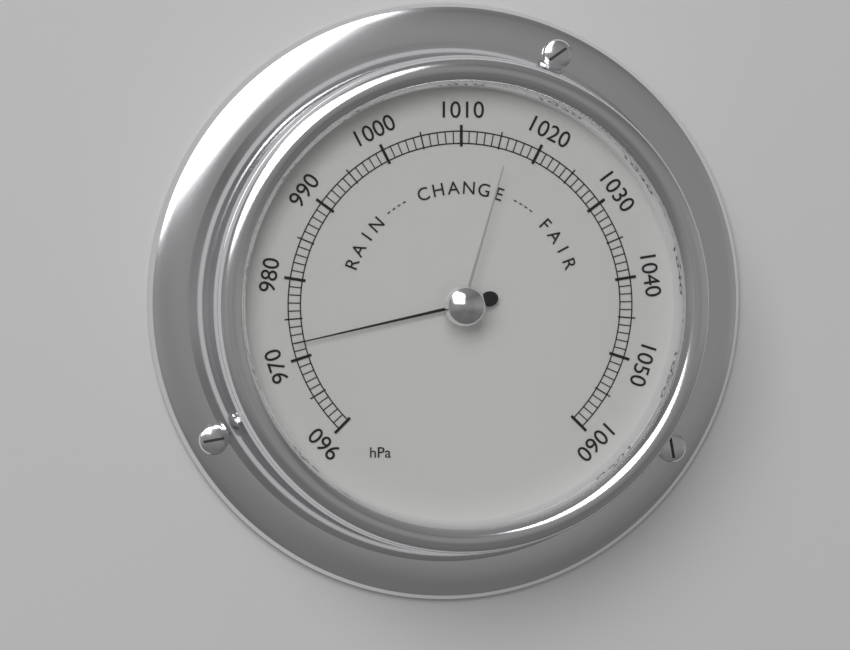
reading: 972 hPa
